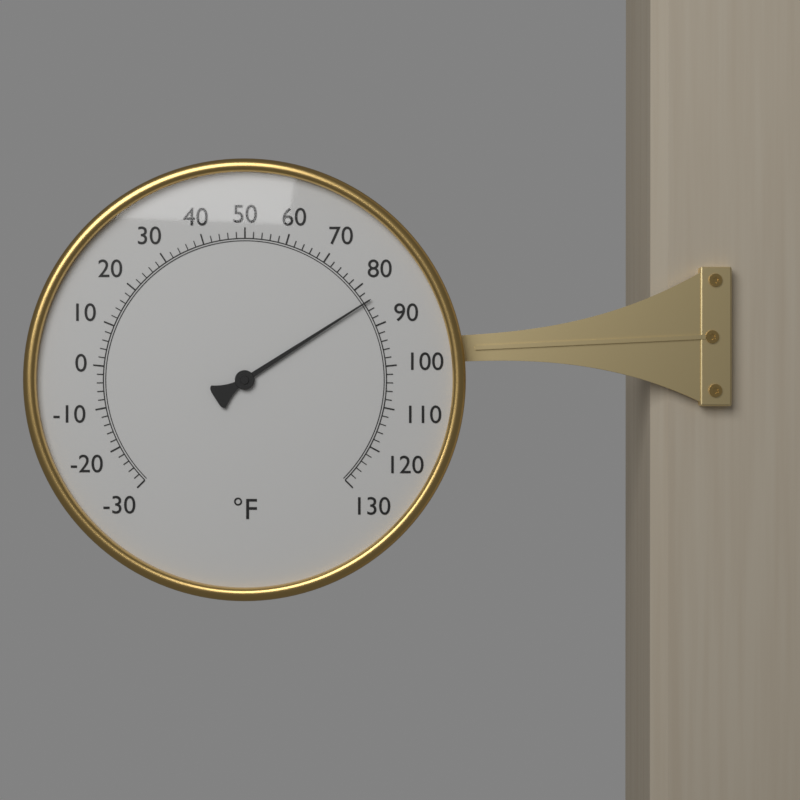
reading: 84 °F
